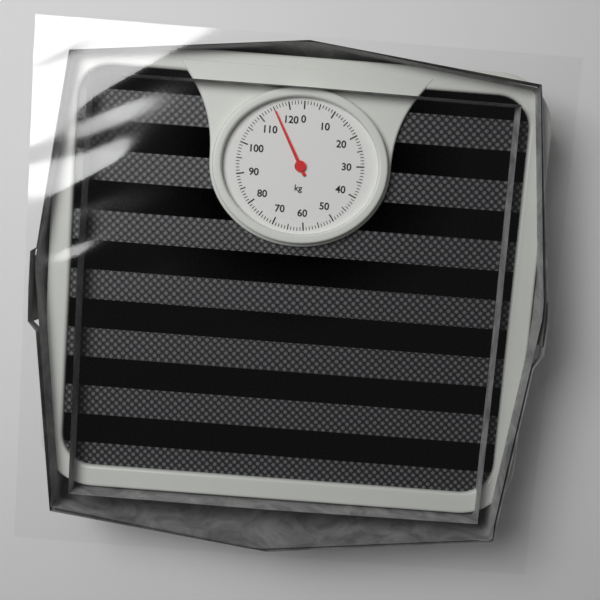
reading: 115 kg
